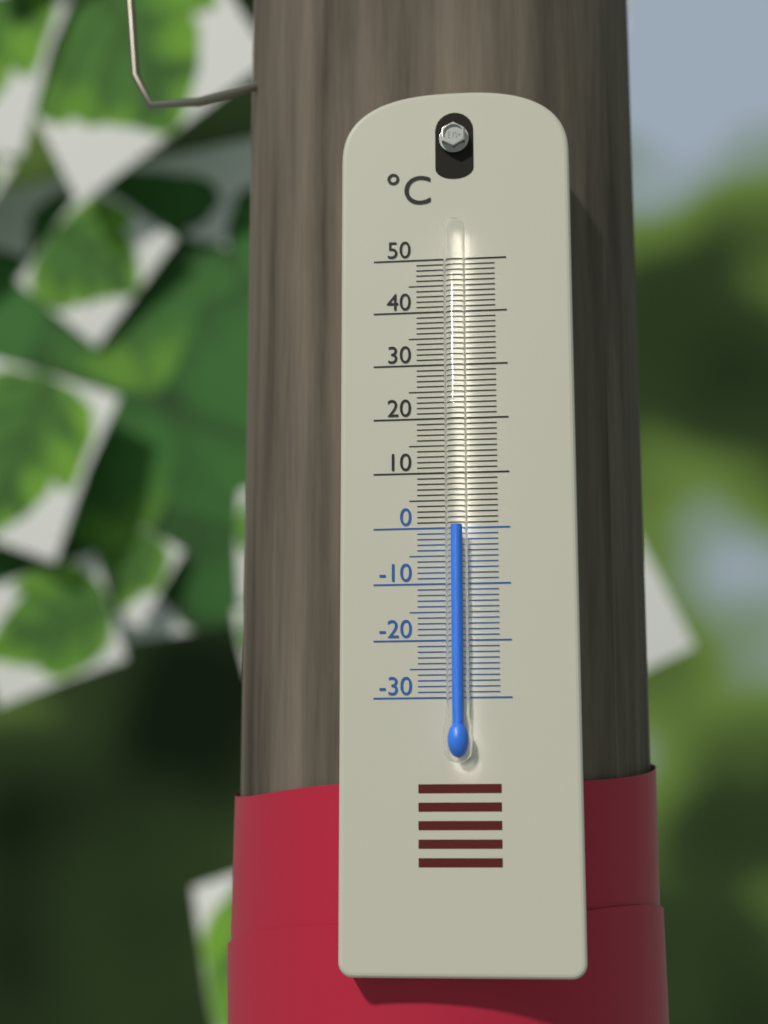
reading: 0 °C
